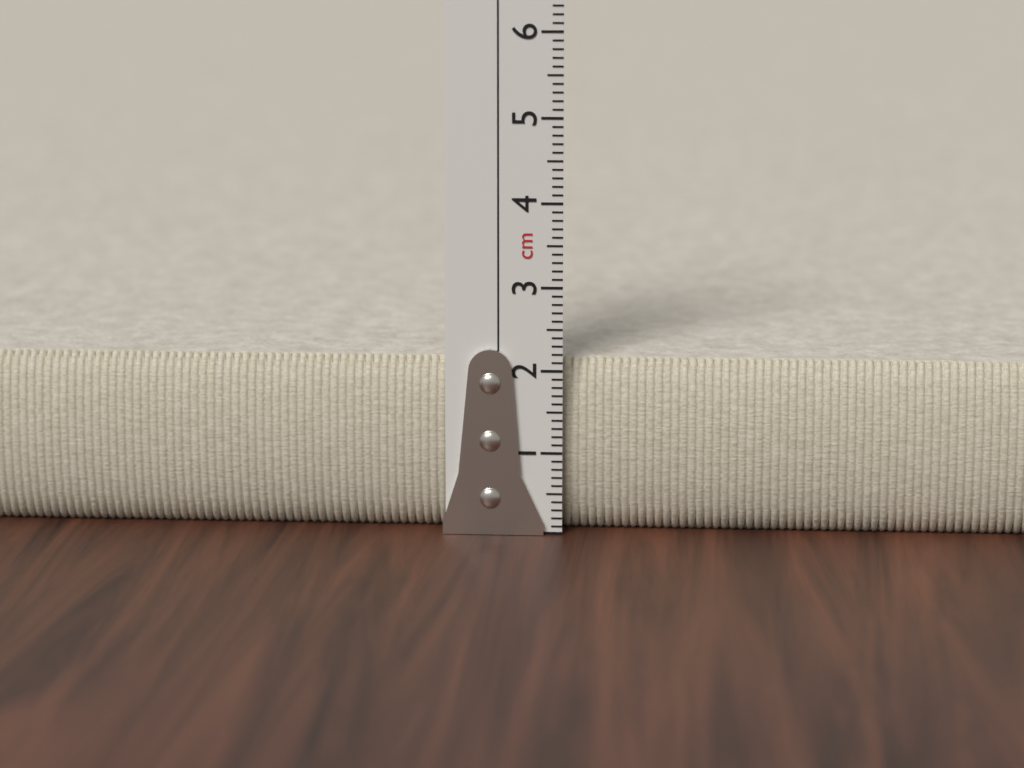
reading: 2.1 cm
